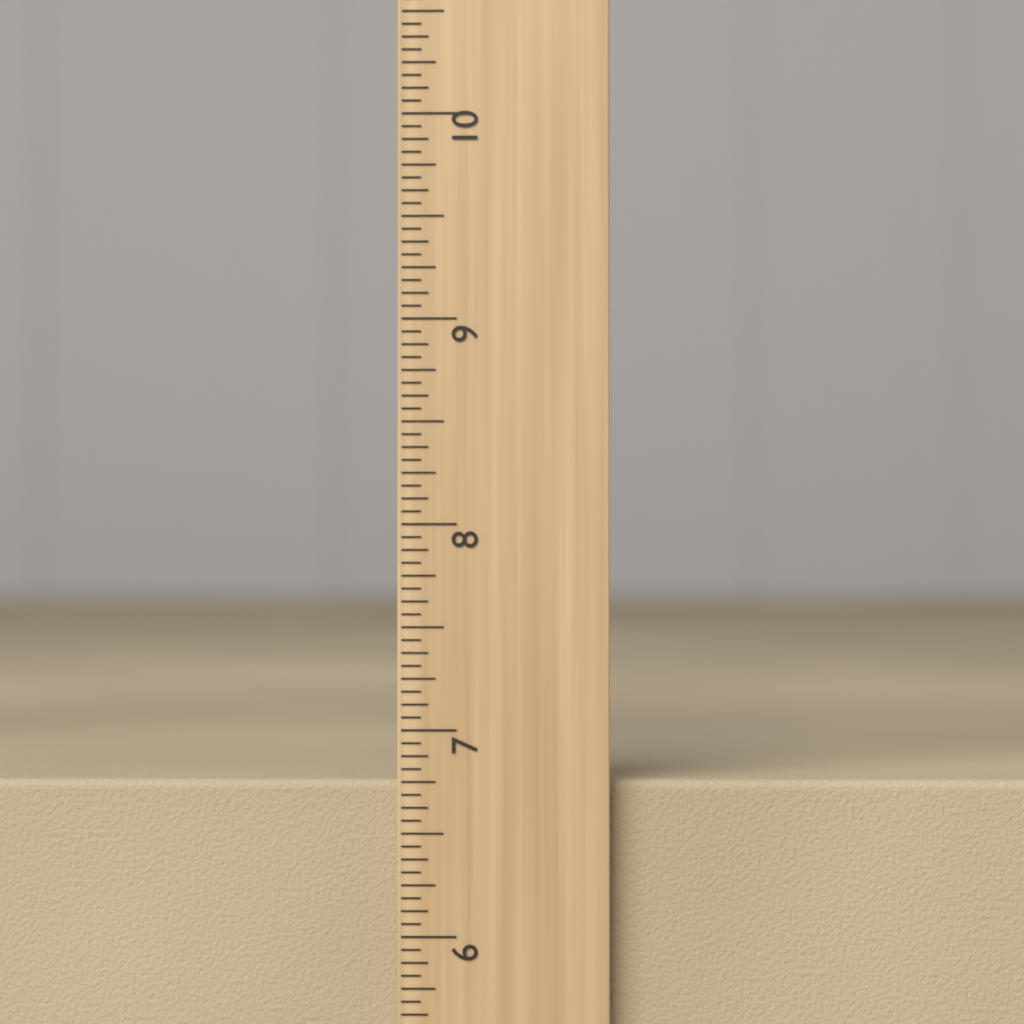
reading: 6.7500 inch
